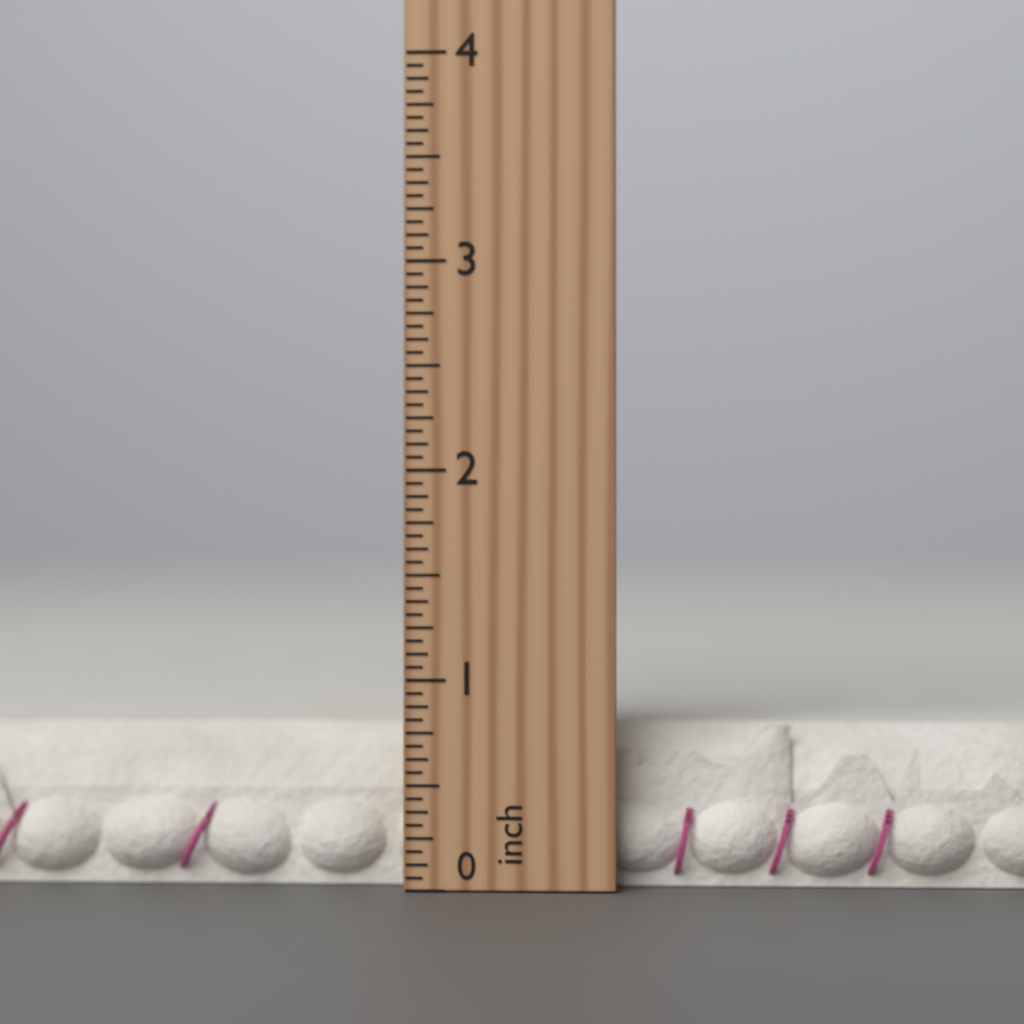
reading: 0.8125 inch
